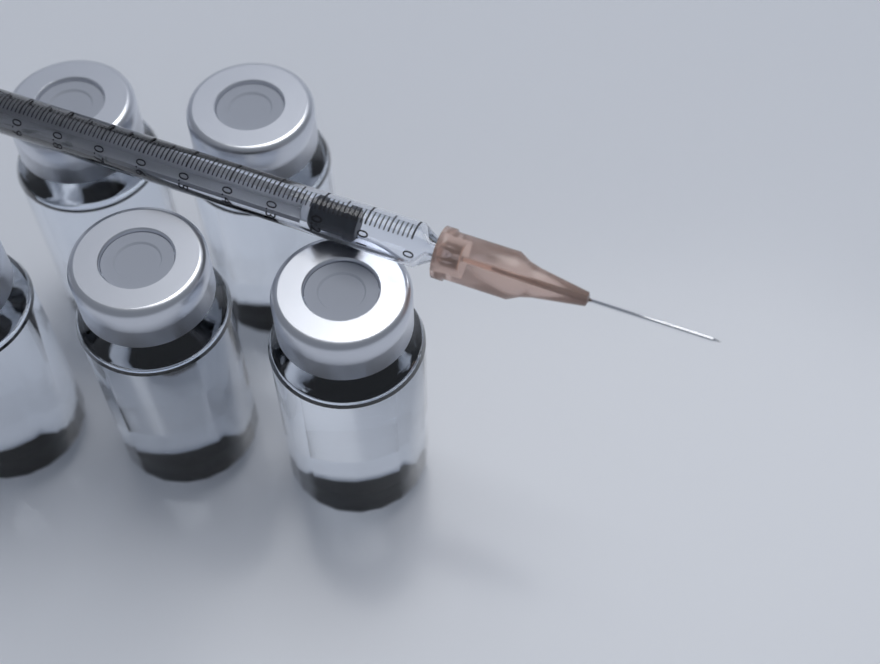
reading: 0.12 ml
